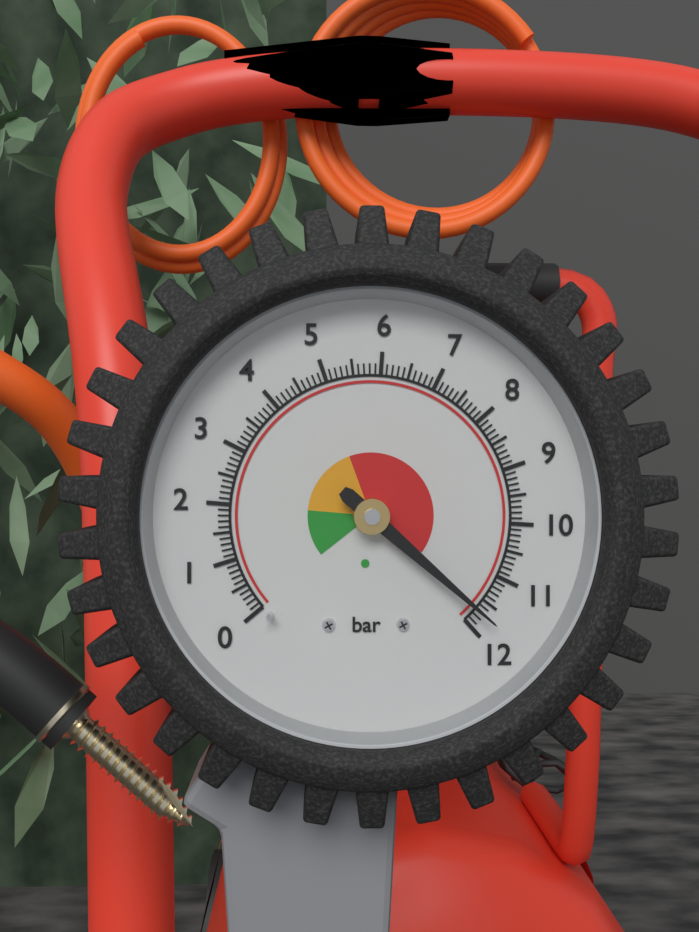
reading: 11.7 bar
